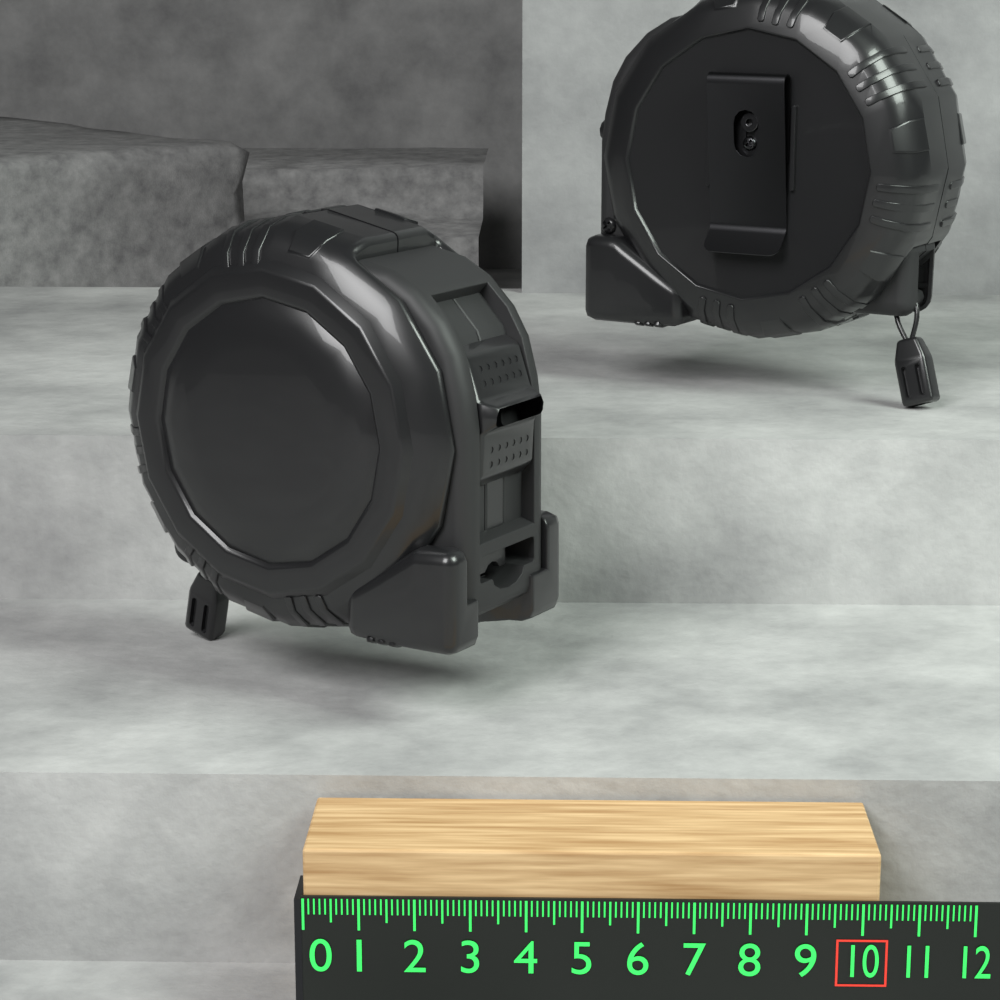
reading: 10.3 (no unit)
